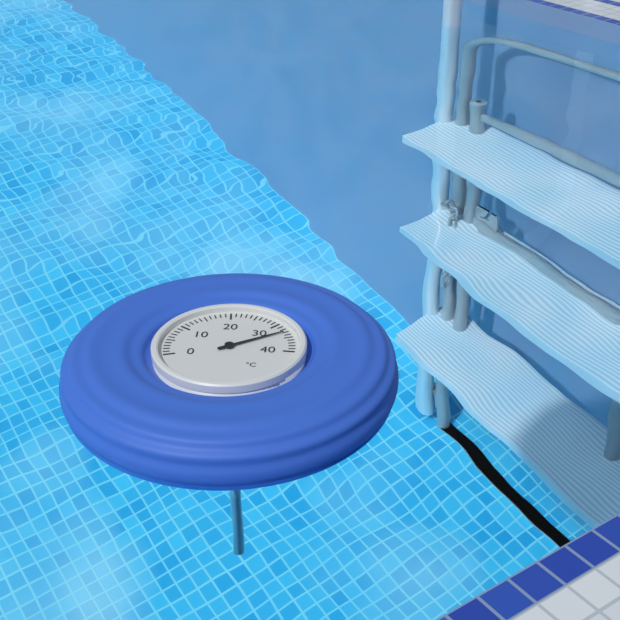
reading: 33 °C
